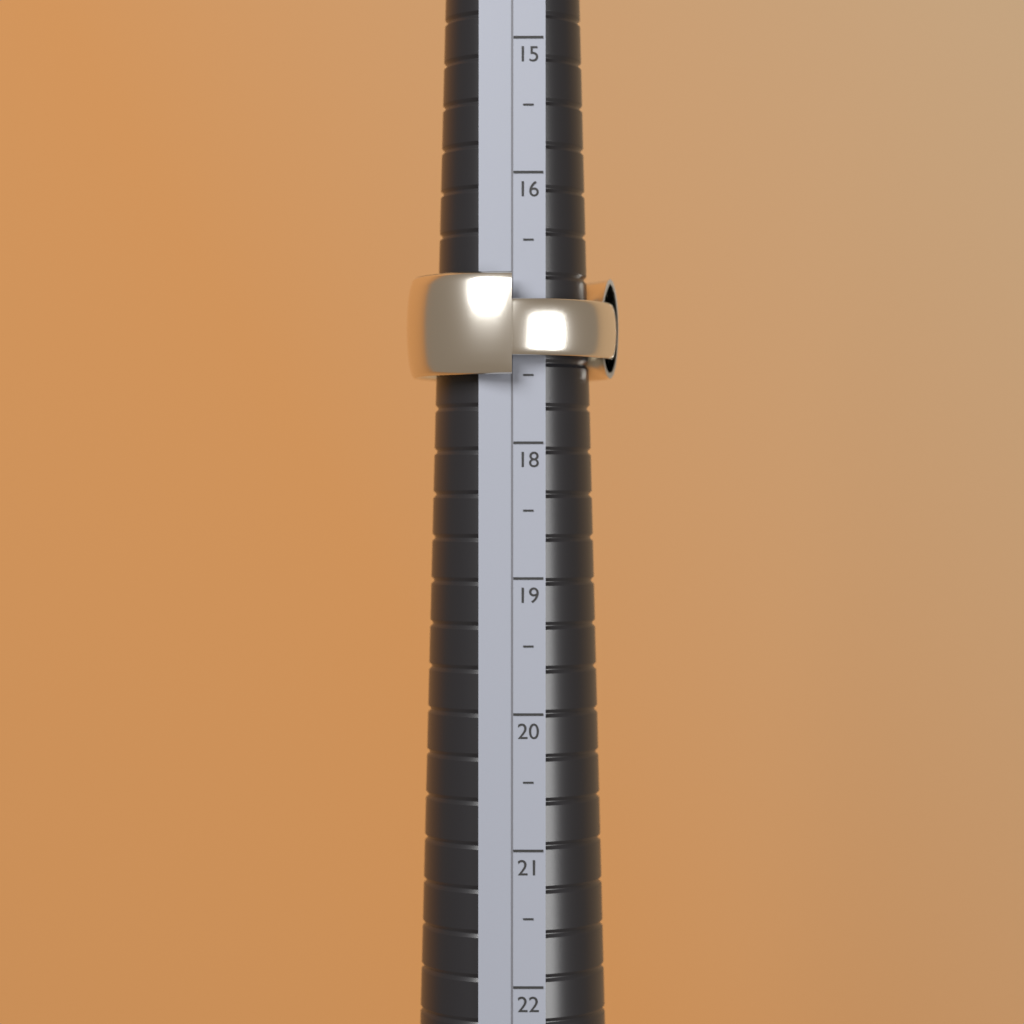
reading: 17.5 (no unit)
